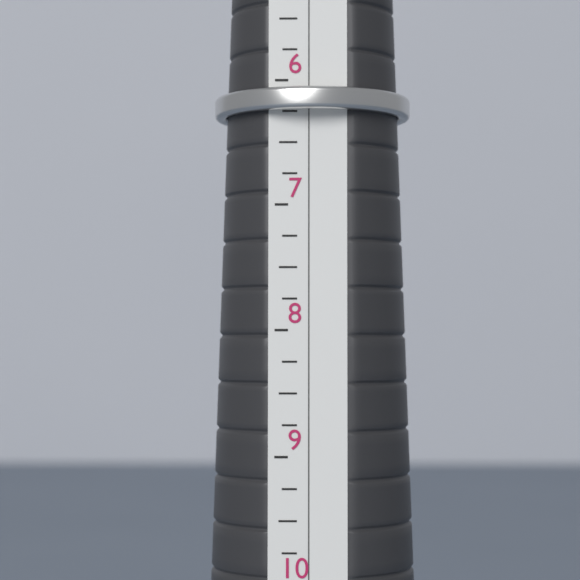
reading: 6.25 (no unit)
